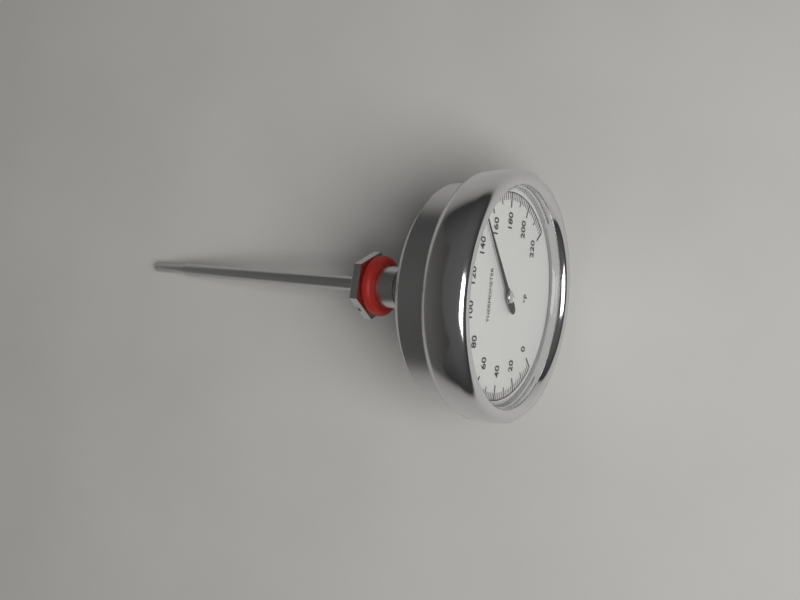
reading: 150 °F
